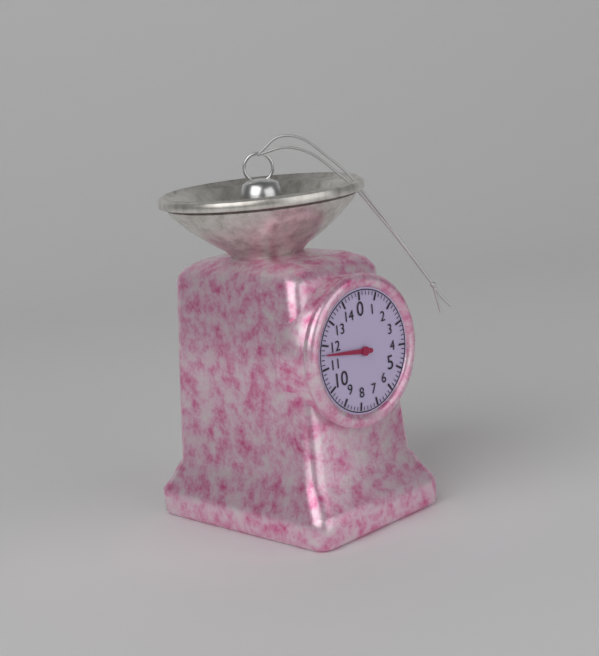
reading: 11.6 (no unit)
